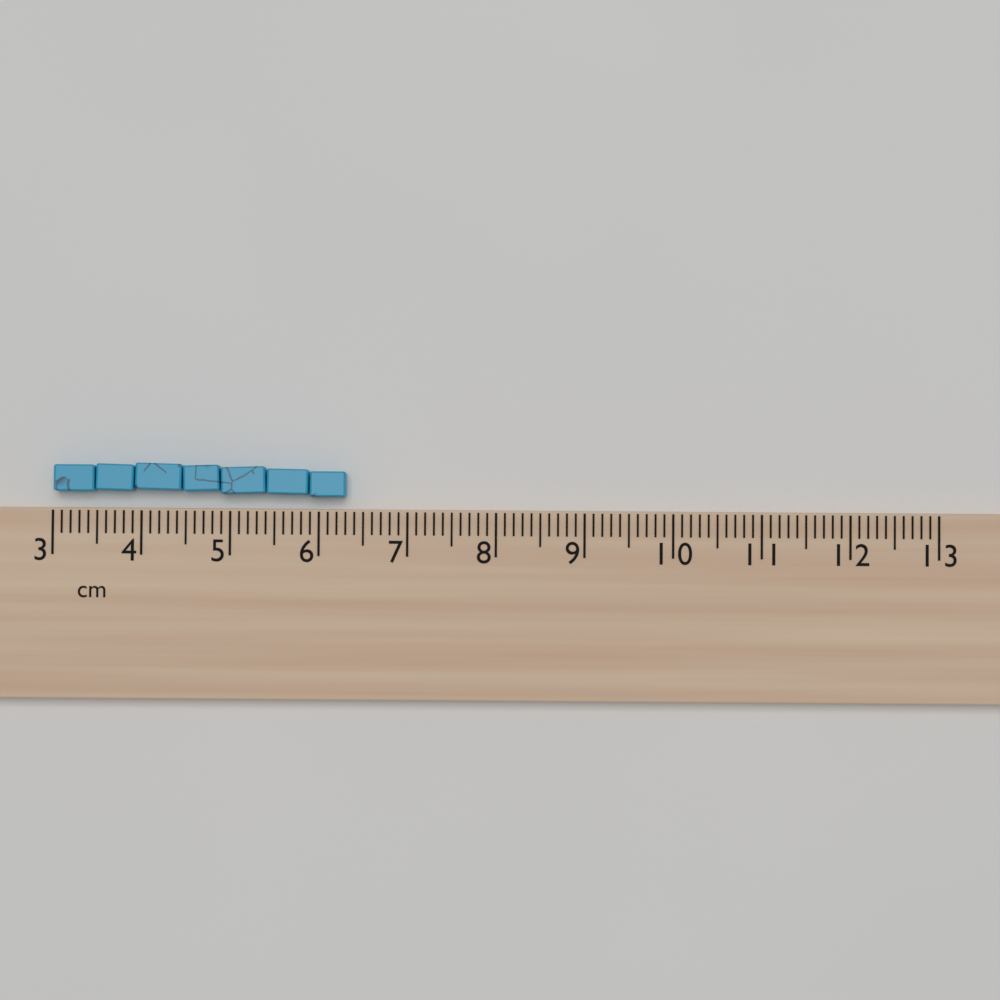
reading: 6.3 cm
